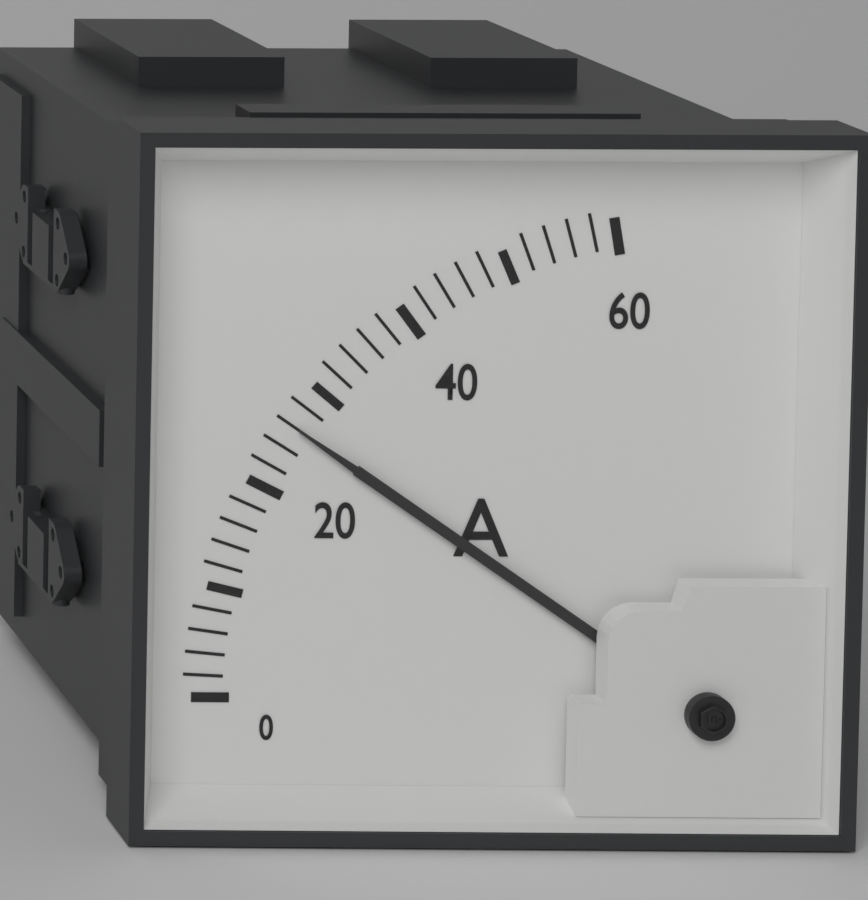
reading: 26 A
